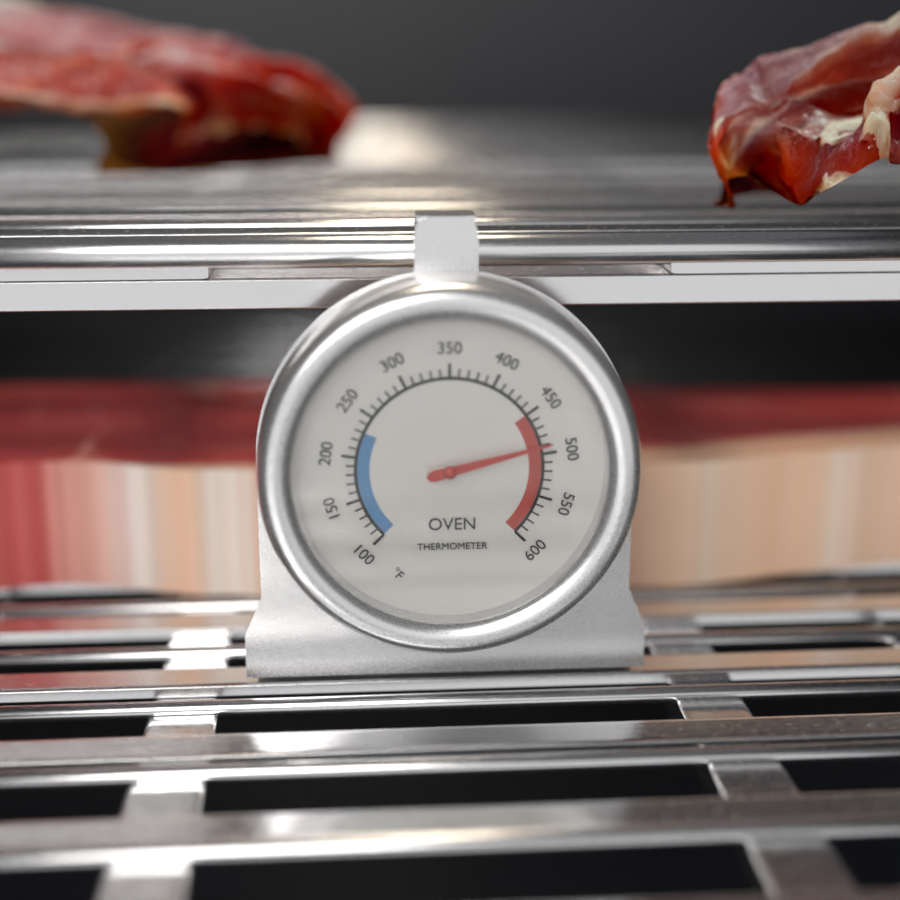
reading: 490 °F
